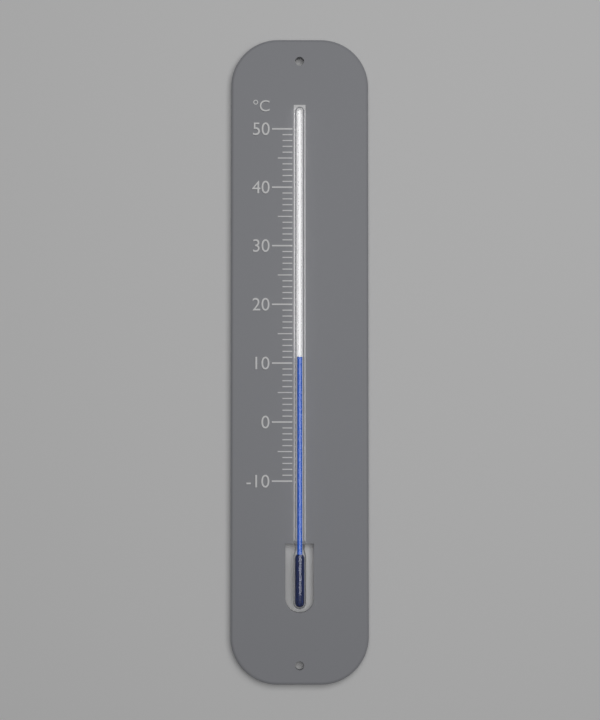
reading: 11 °C
